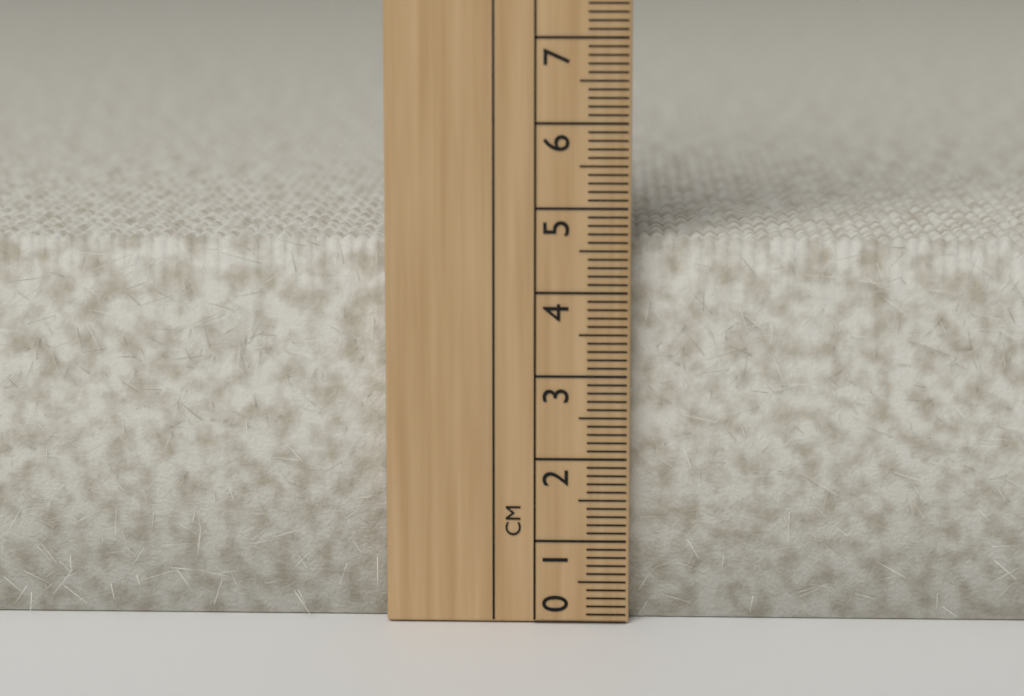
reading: 4.6 cm
